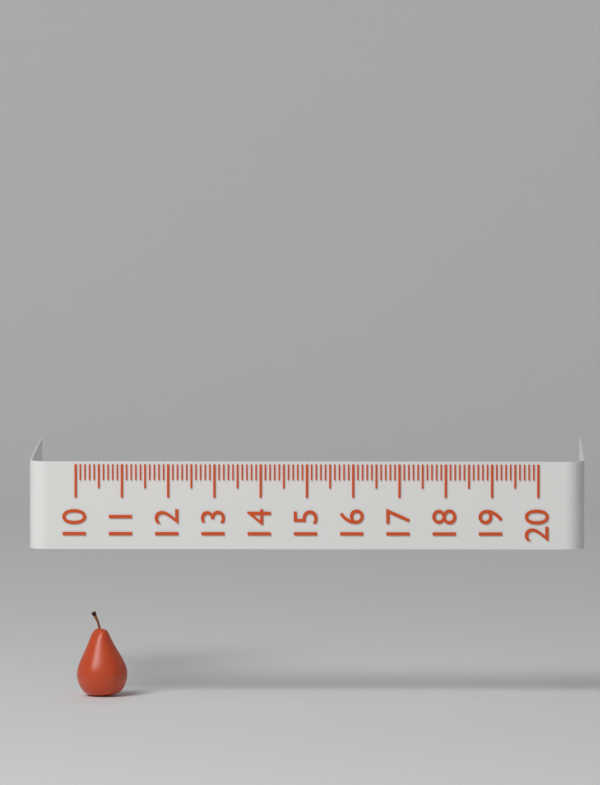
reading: 11.1 (no unit)
